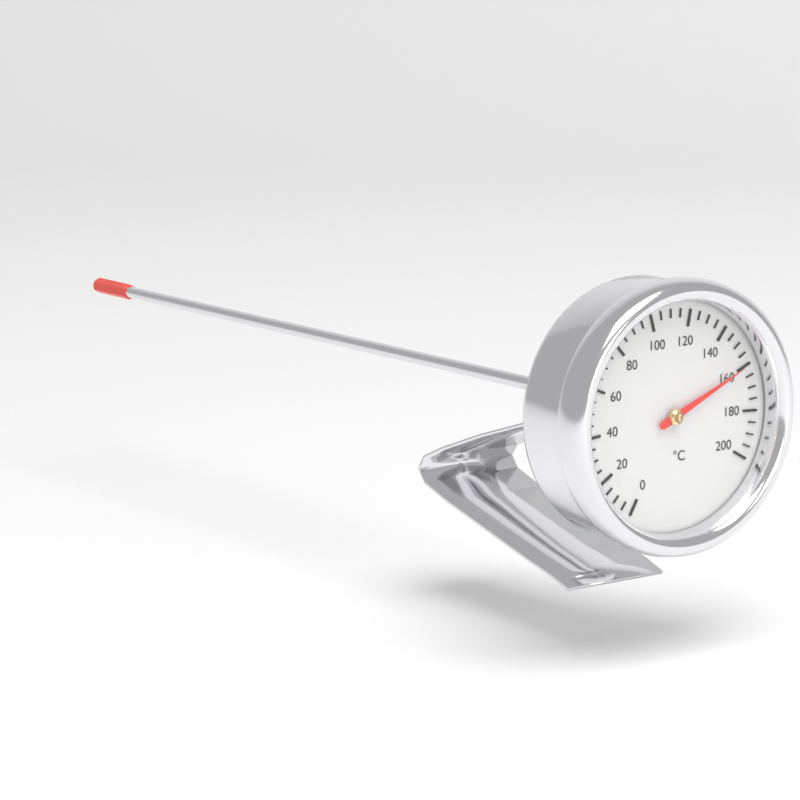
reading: 160 °C
